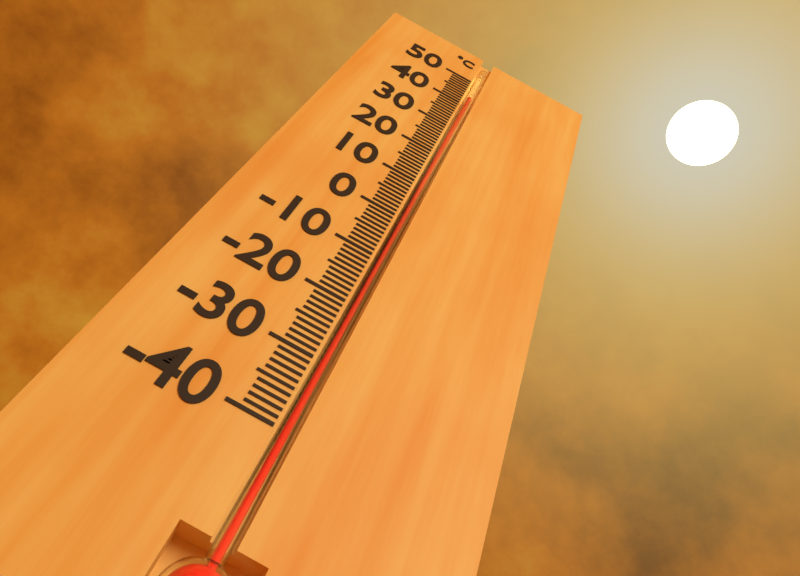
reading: 43 °C
